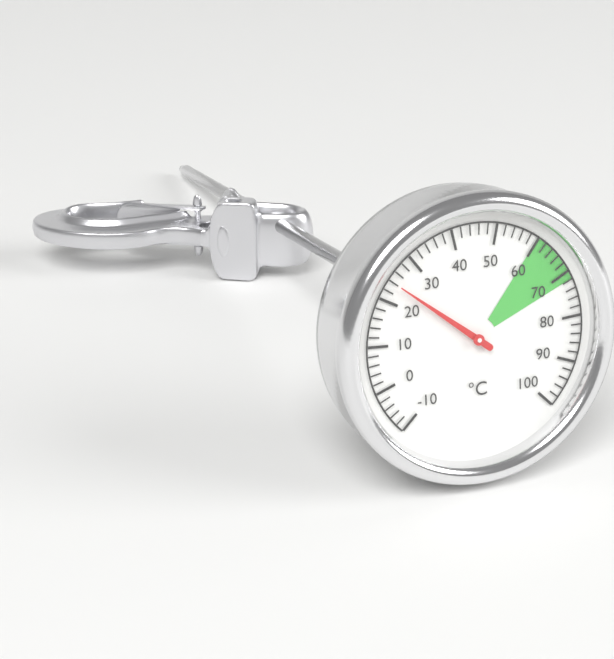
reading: 24 °C
